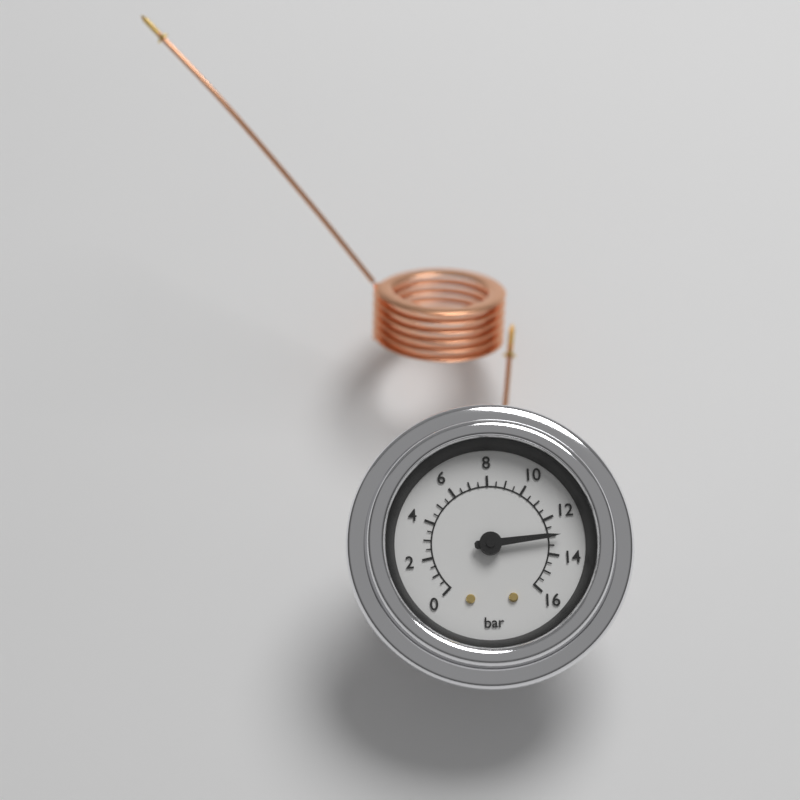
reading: 13.0 bar
